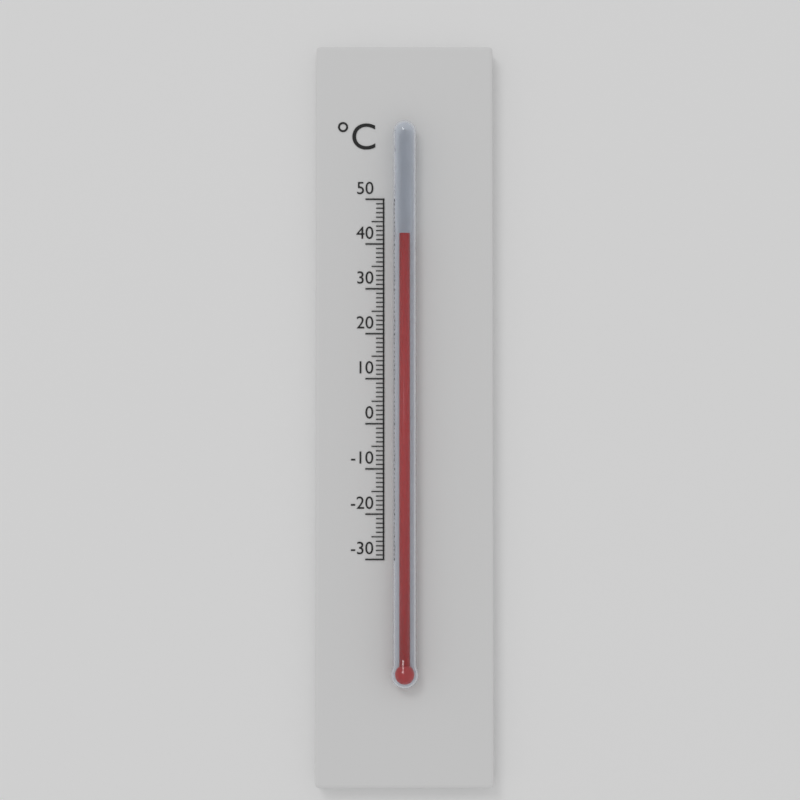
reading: 42 °C
